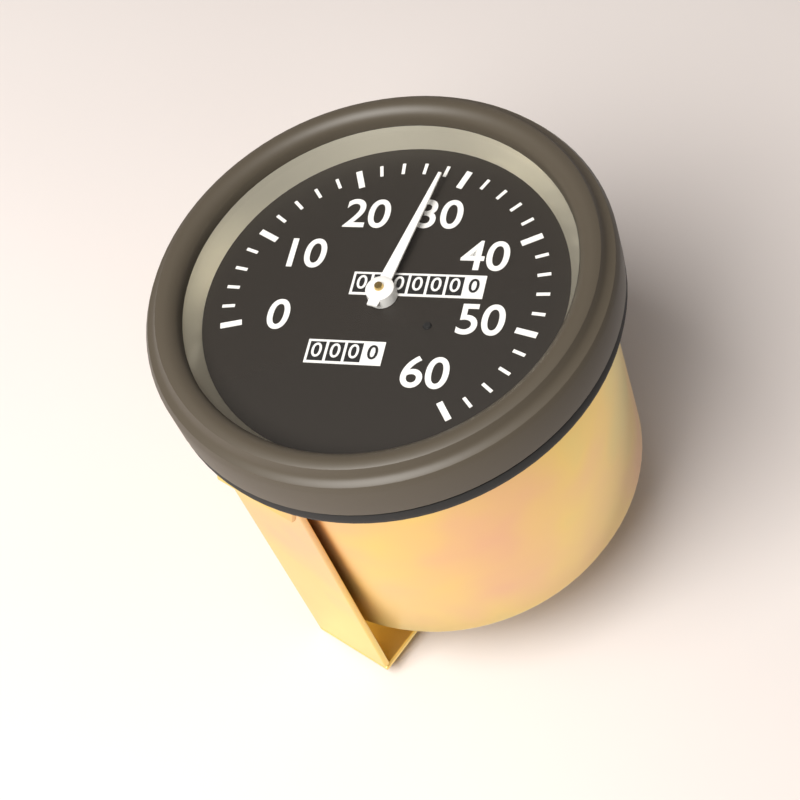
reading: 28 (no unit)
